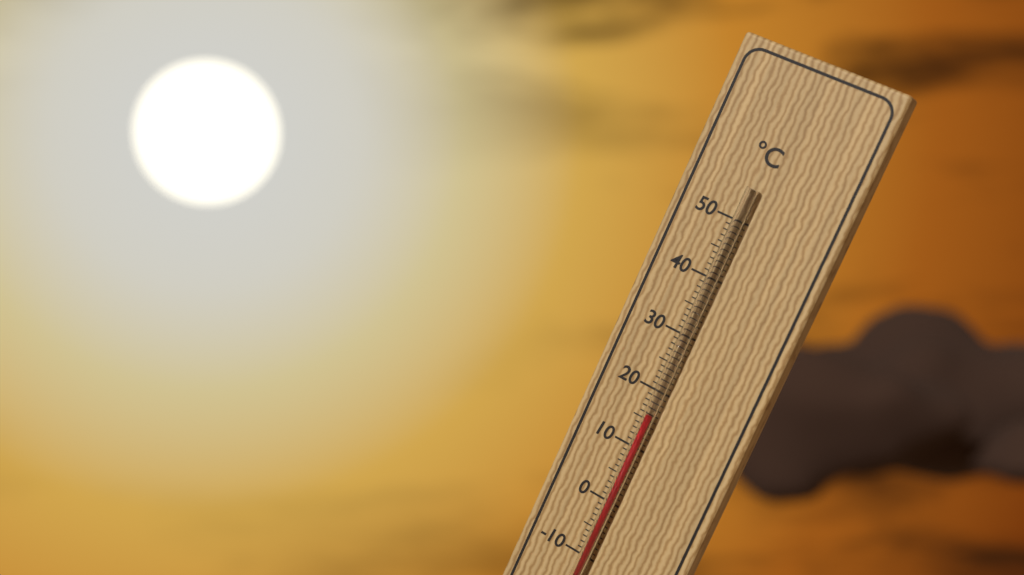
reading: 16 °C
